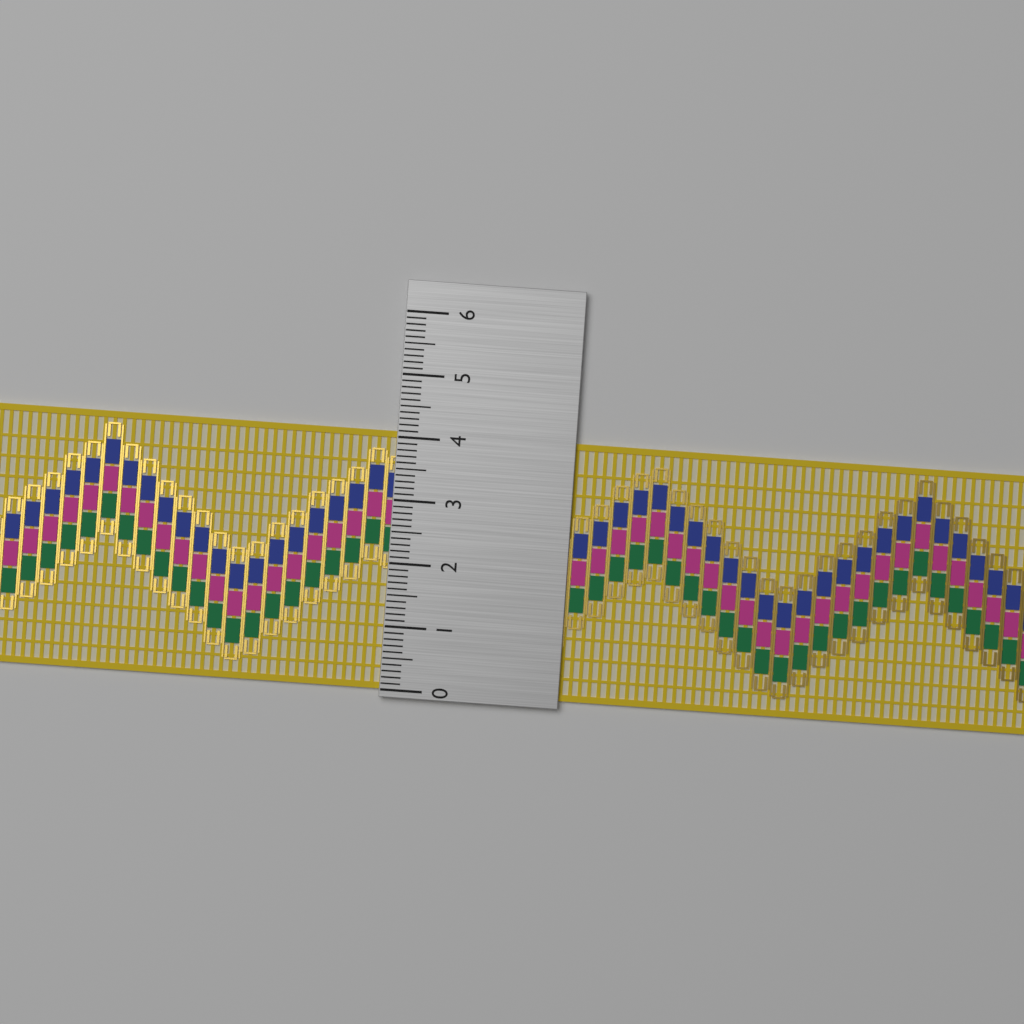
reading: 4.1 (no unit)
